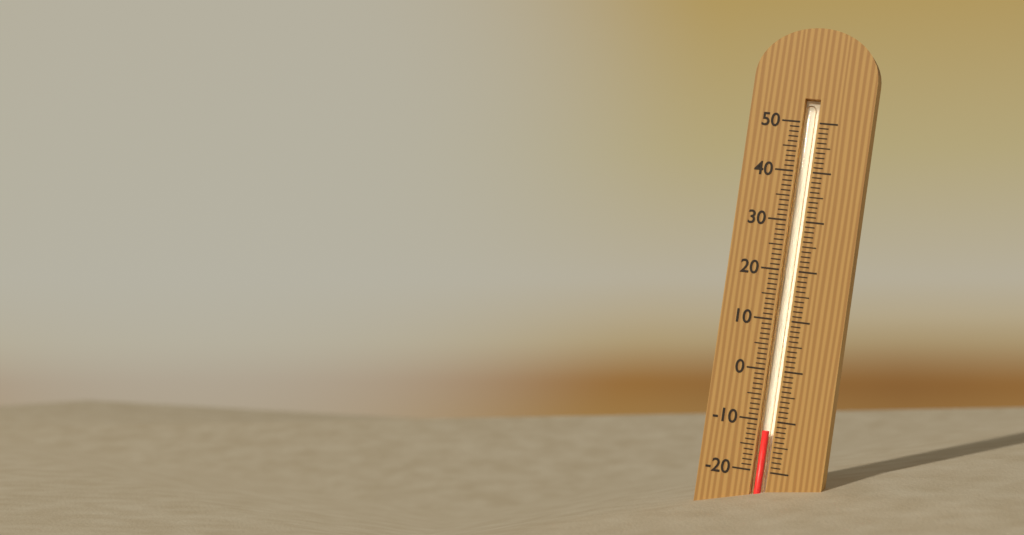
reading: -12 (no unit)
